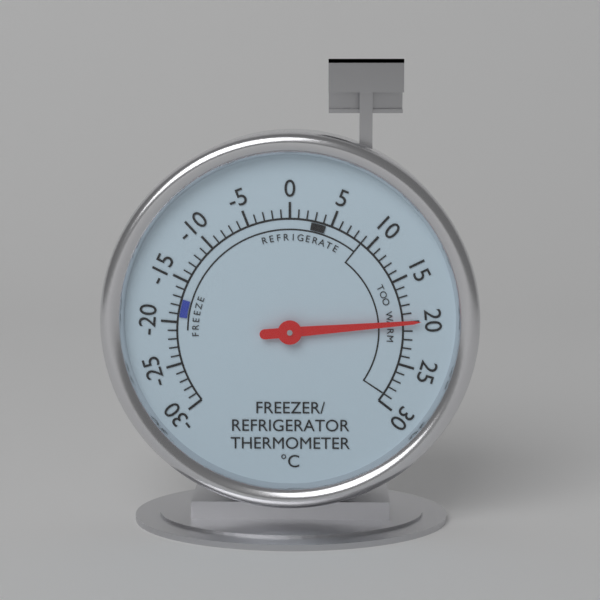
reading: 20 °C
